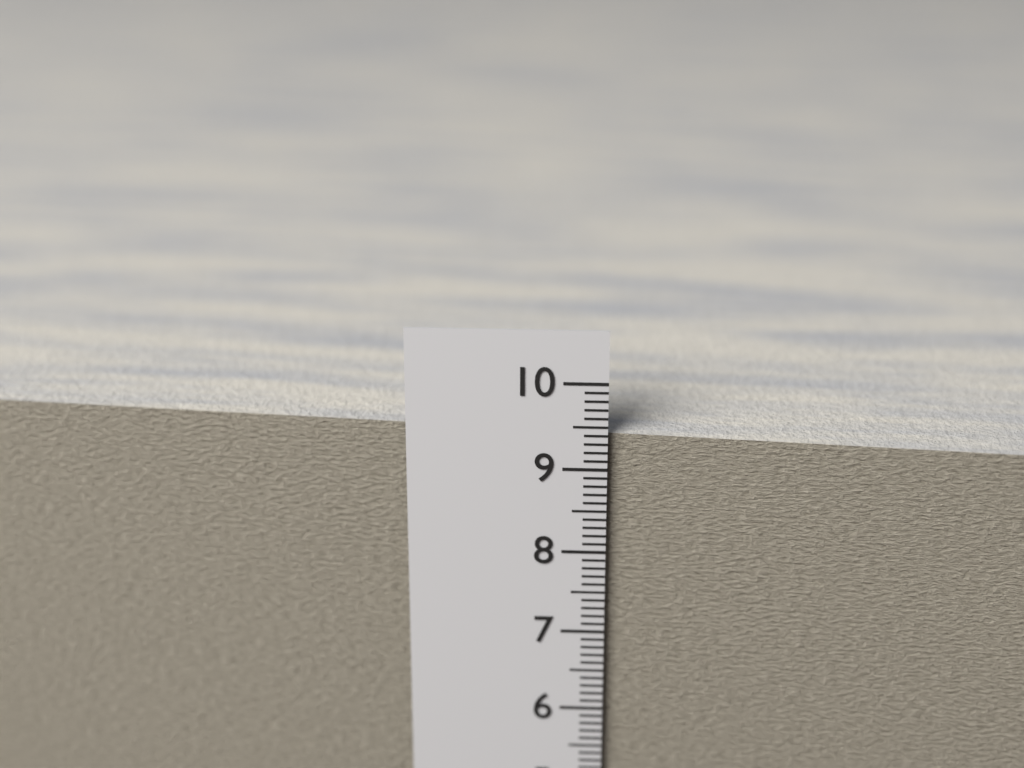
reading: 9.4 cm
